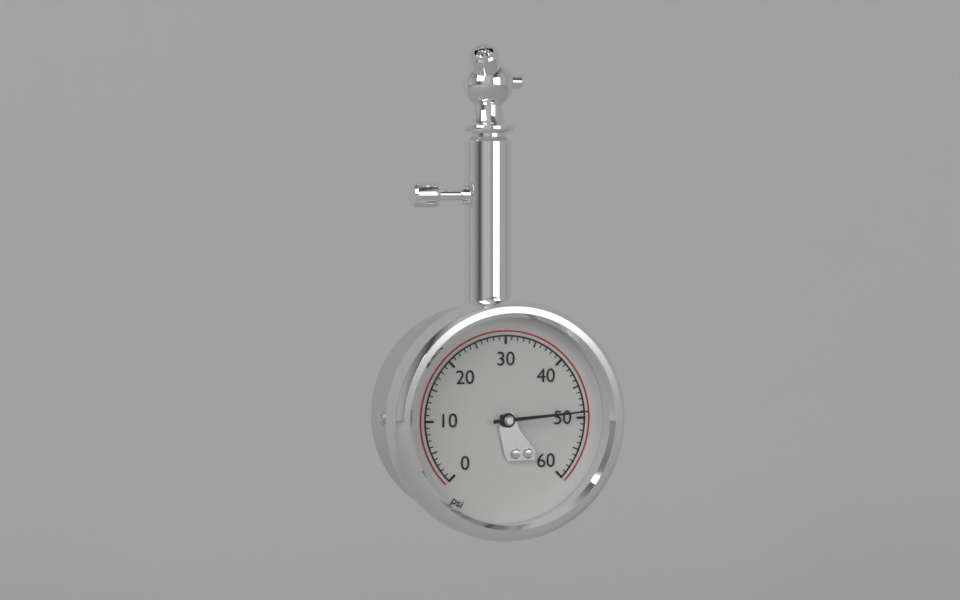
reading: 49 psi
